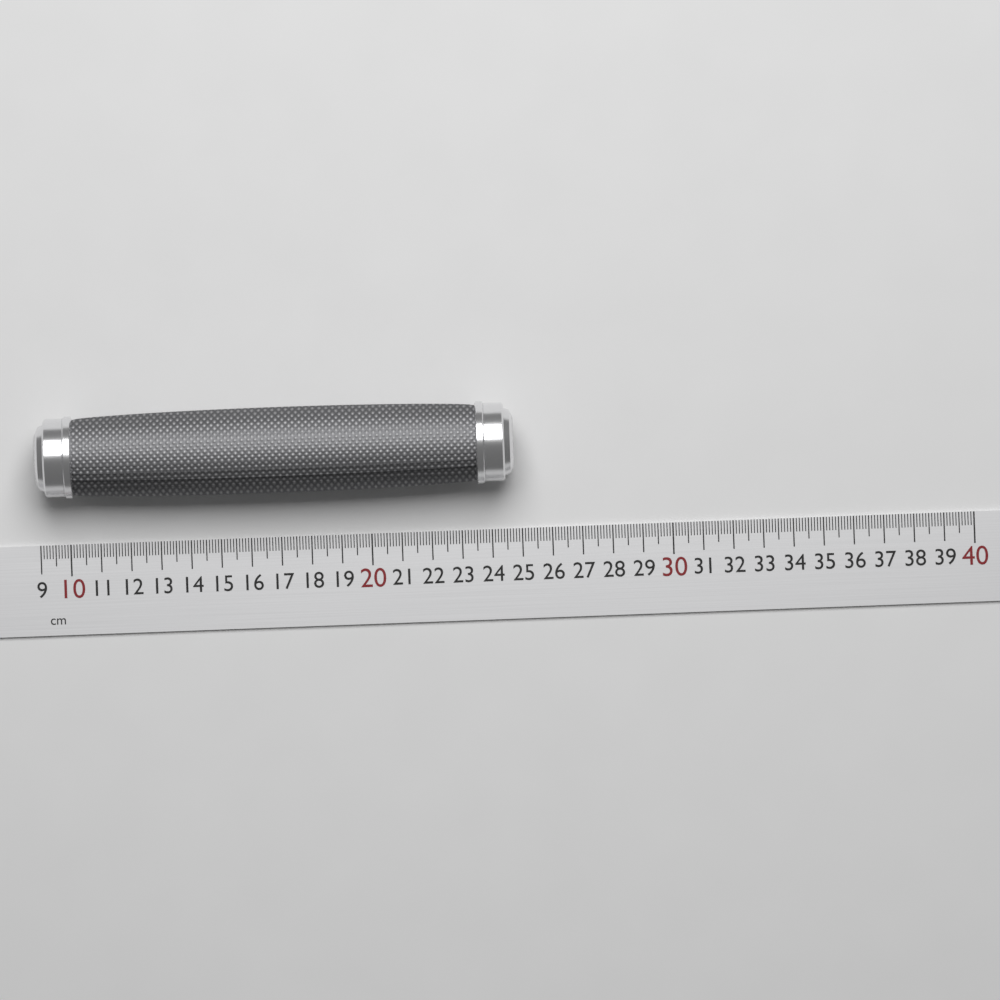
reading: 24.8 cm
